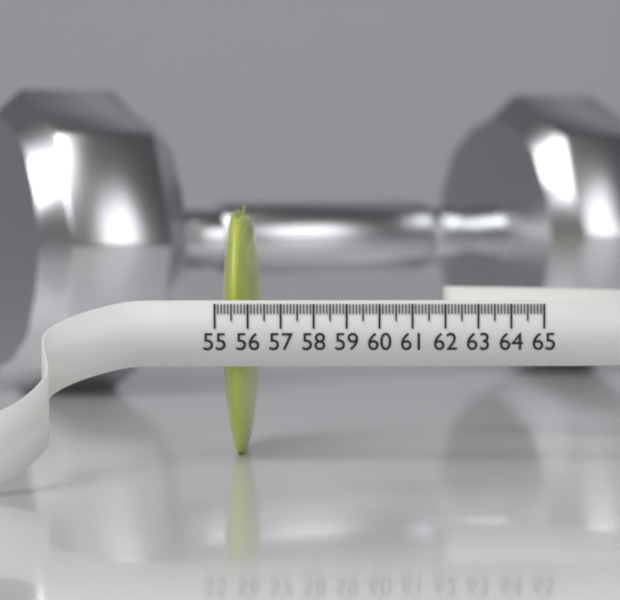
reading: 56.1 (no unit)
